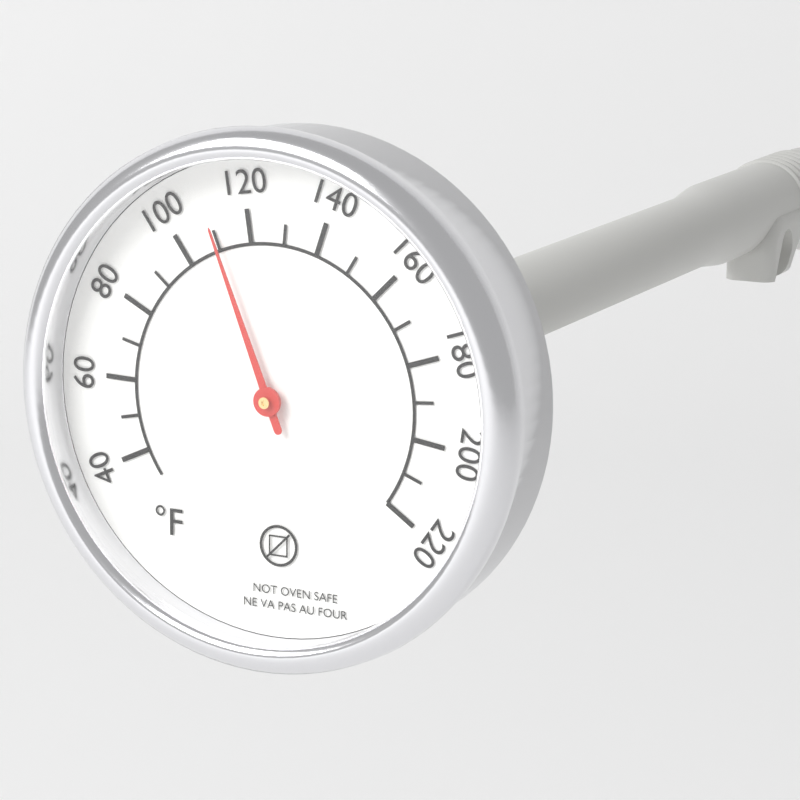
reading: 110 °F
